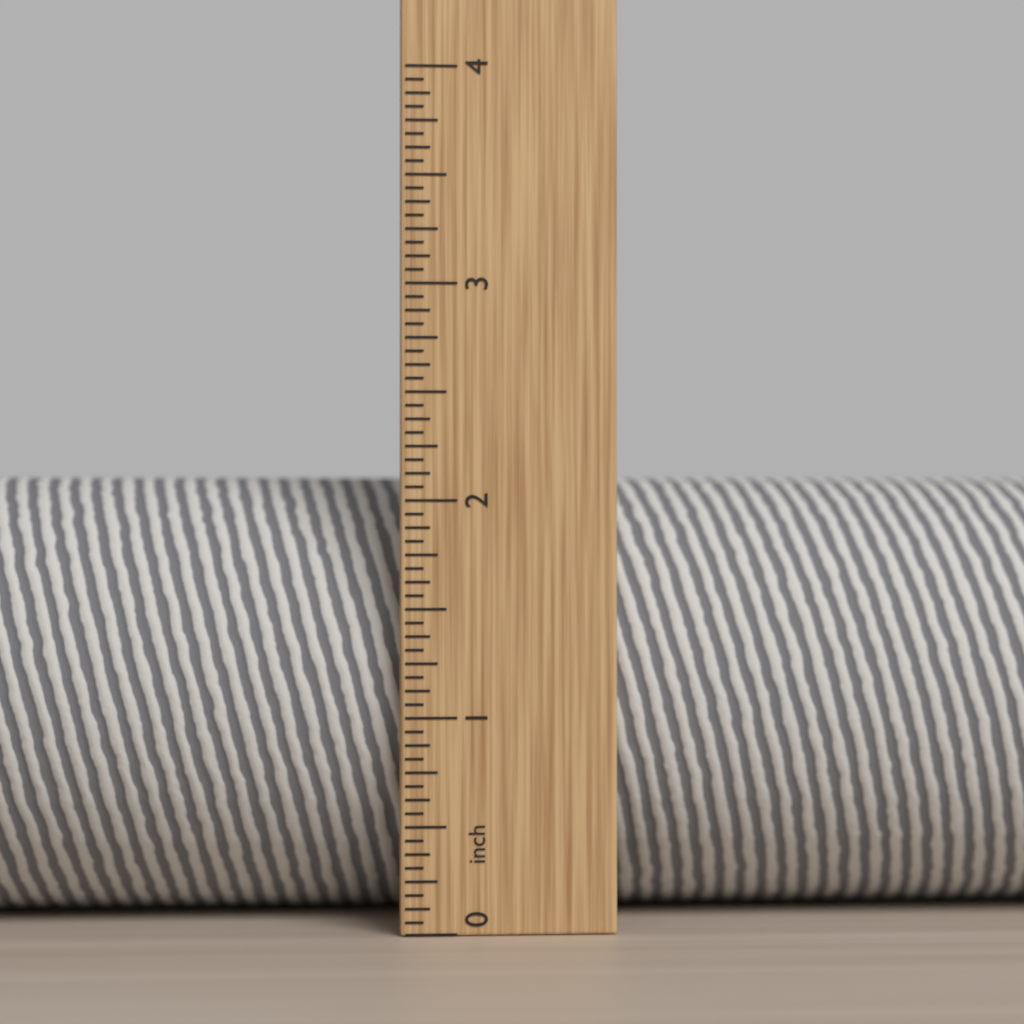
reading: 2.1250 in
